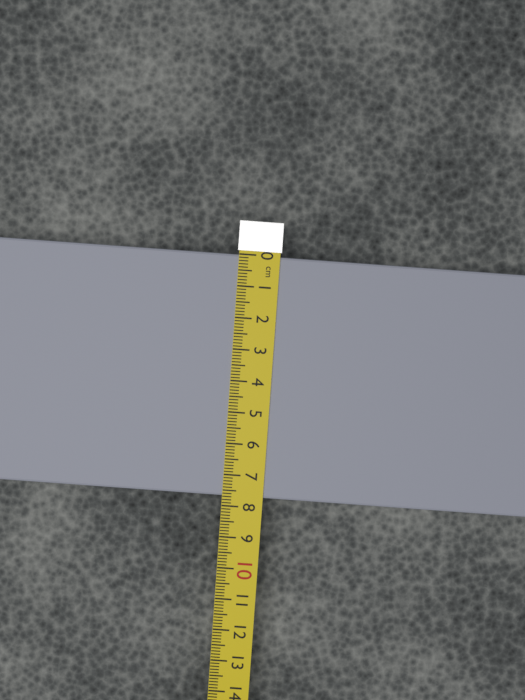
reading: 7.7 cm
